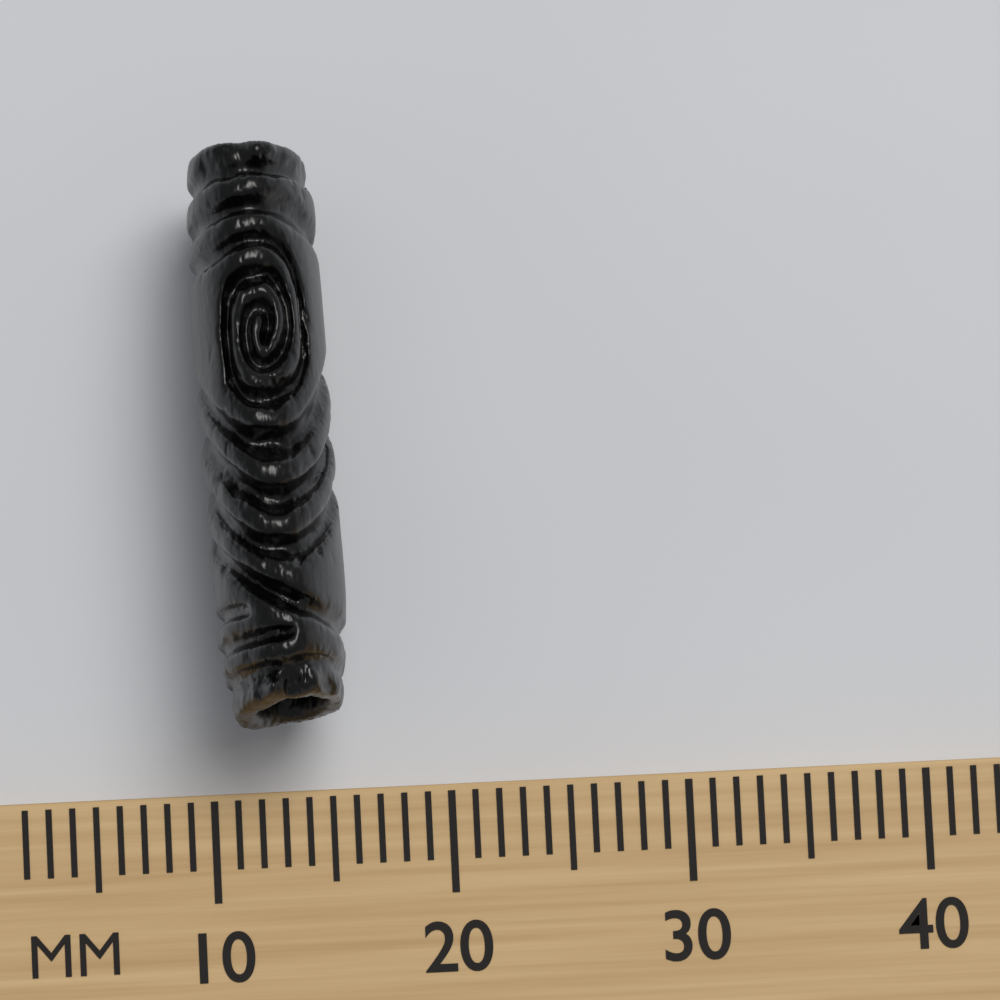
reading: 16 mm
